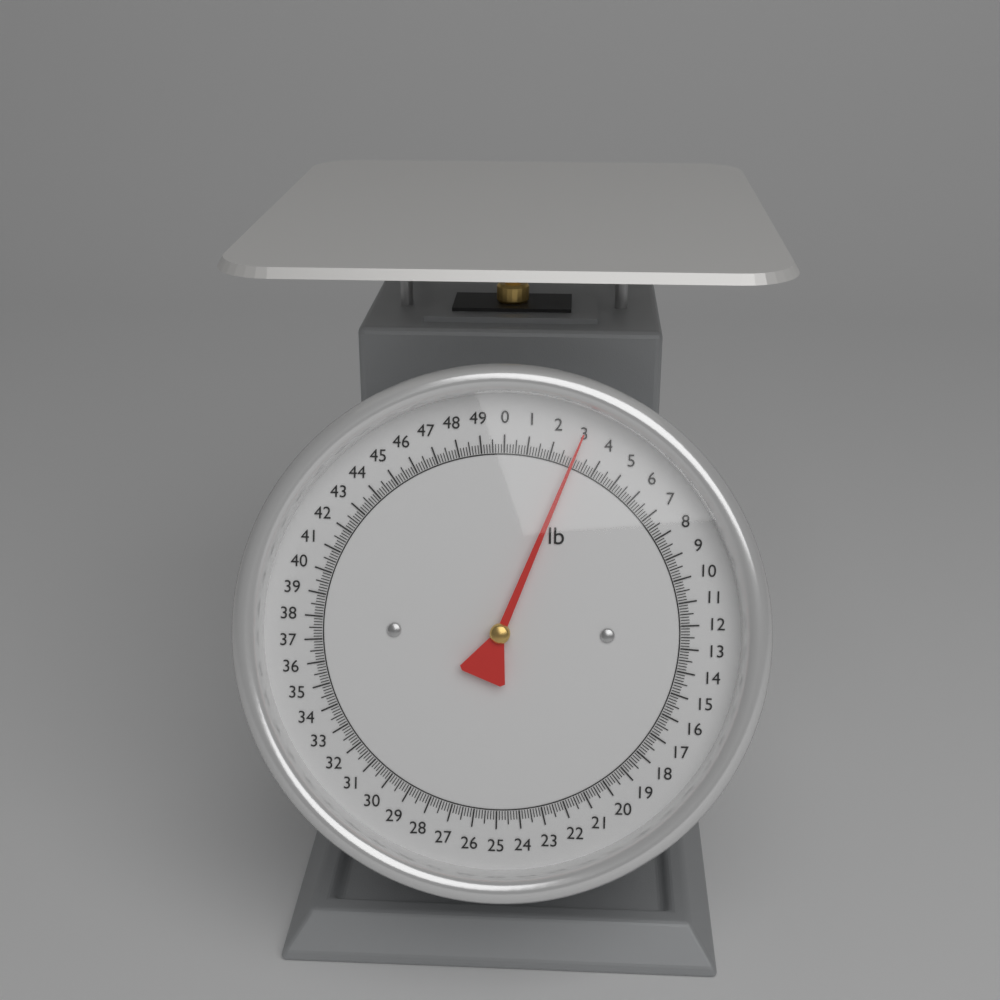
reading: 3.000 lb
